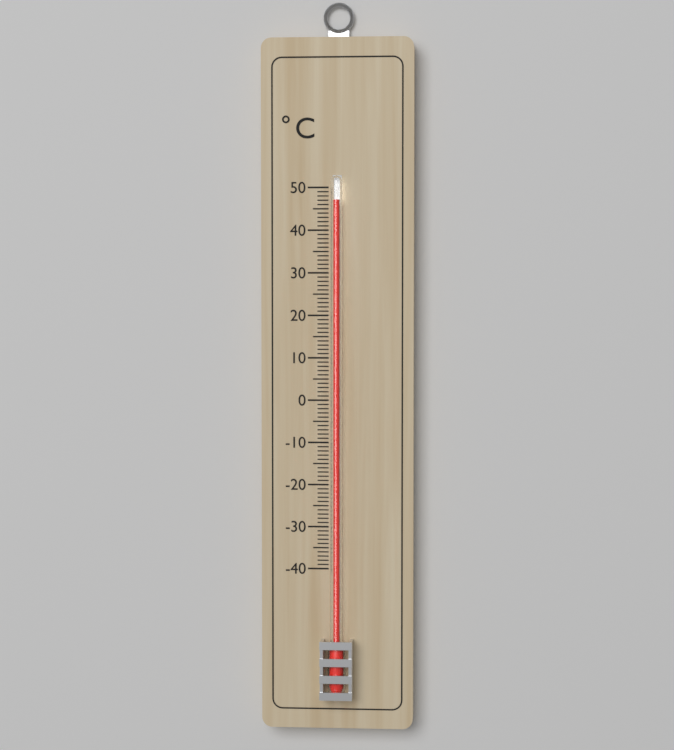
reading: 47 °C
